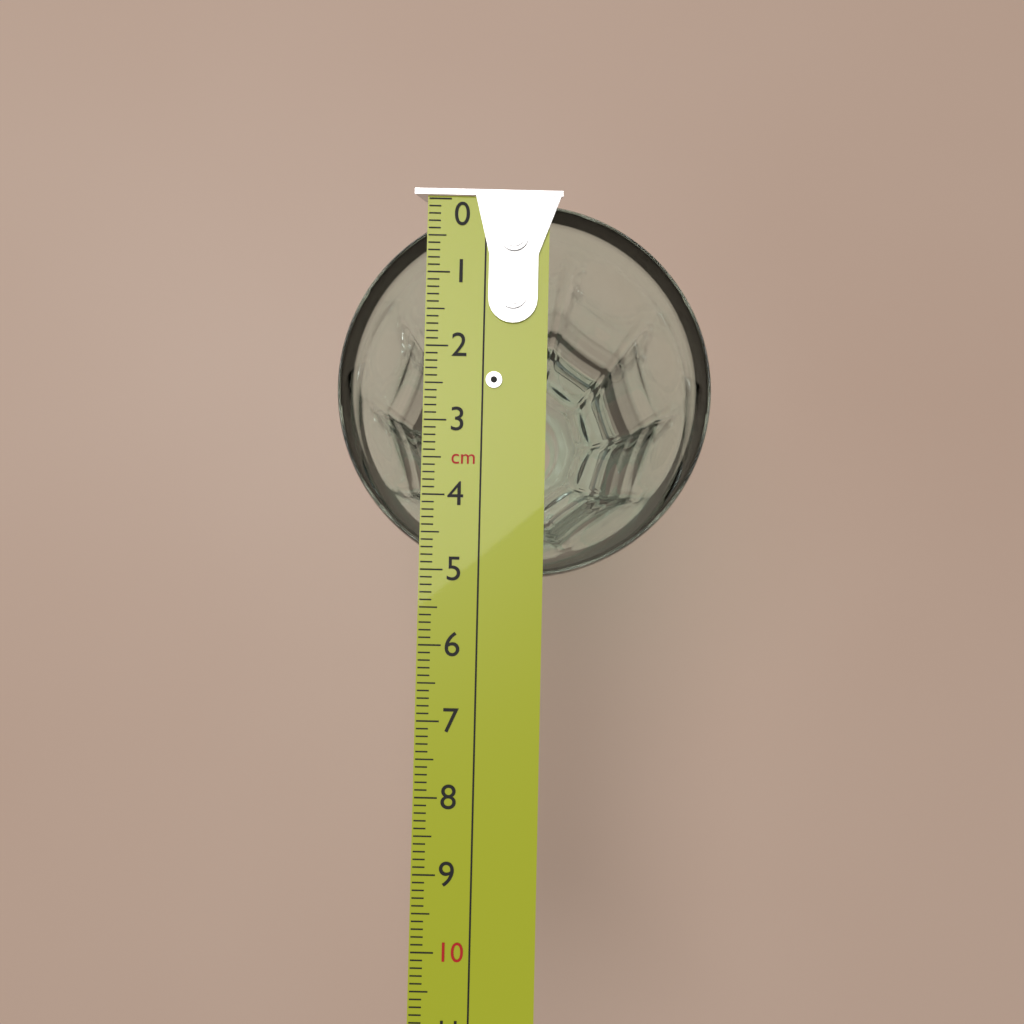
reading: 5.1 cm
